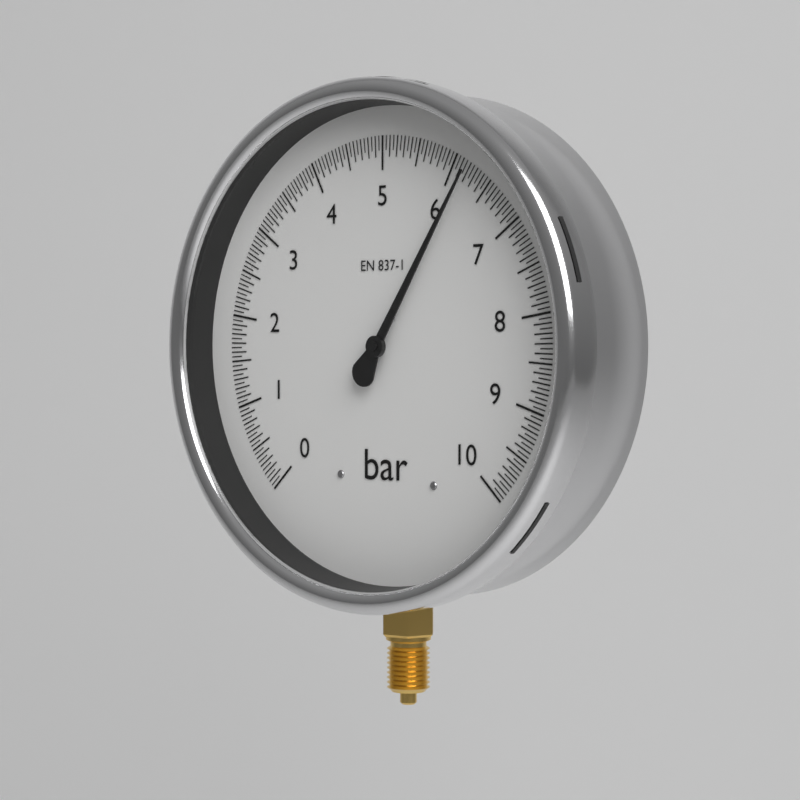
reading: 6.20 bar
